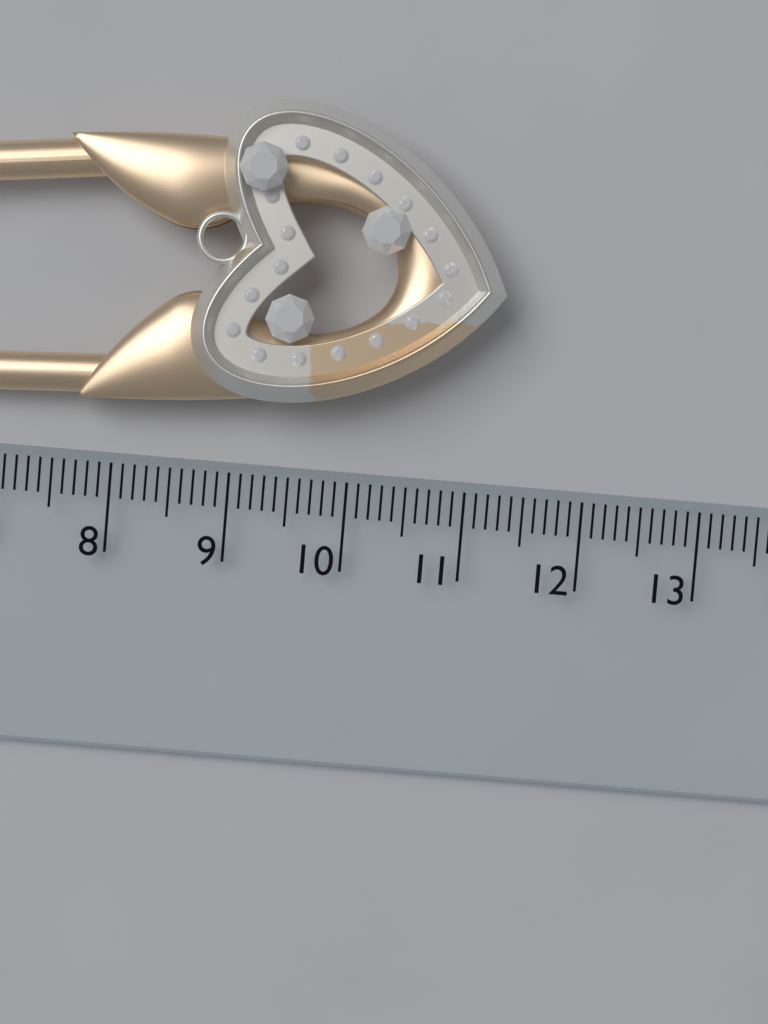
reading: 11.2 cm
